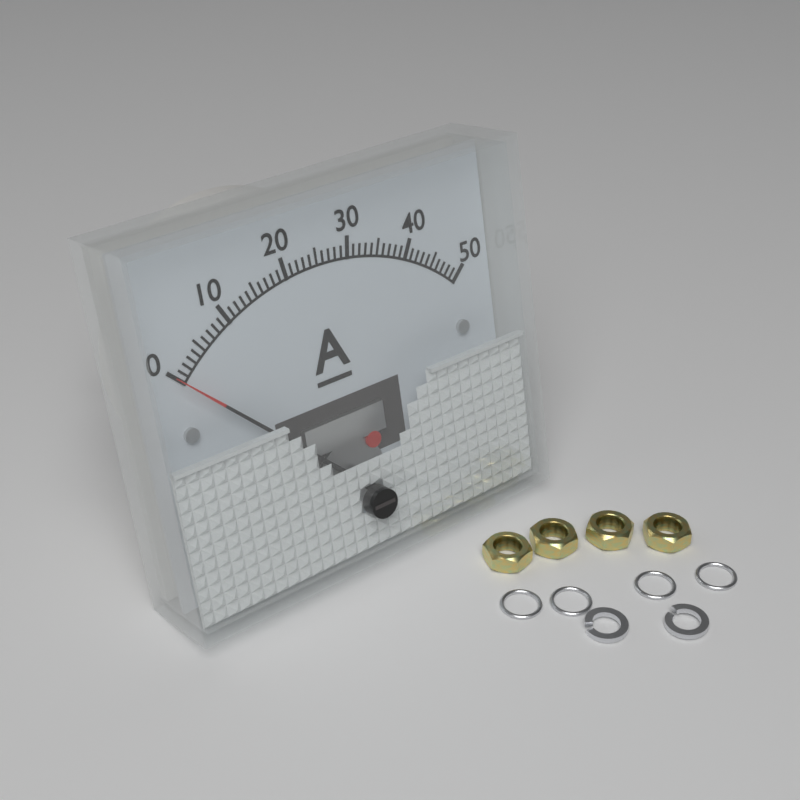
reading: 0 A
